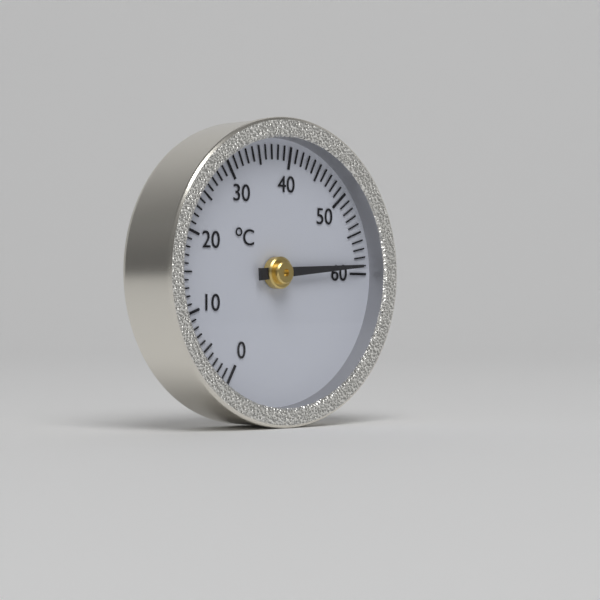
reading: 59 °C
